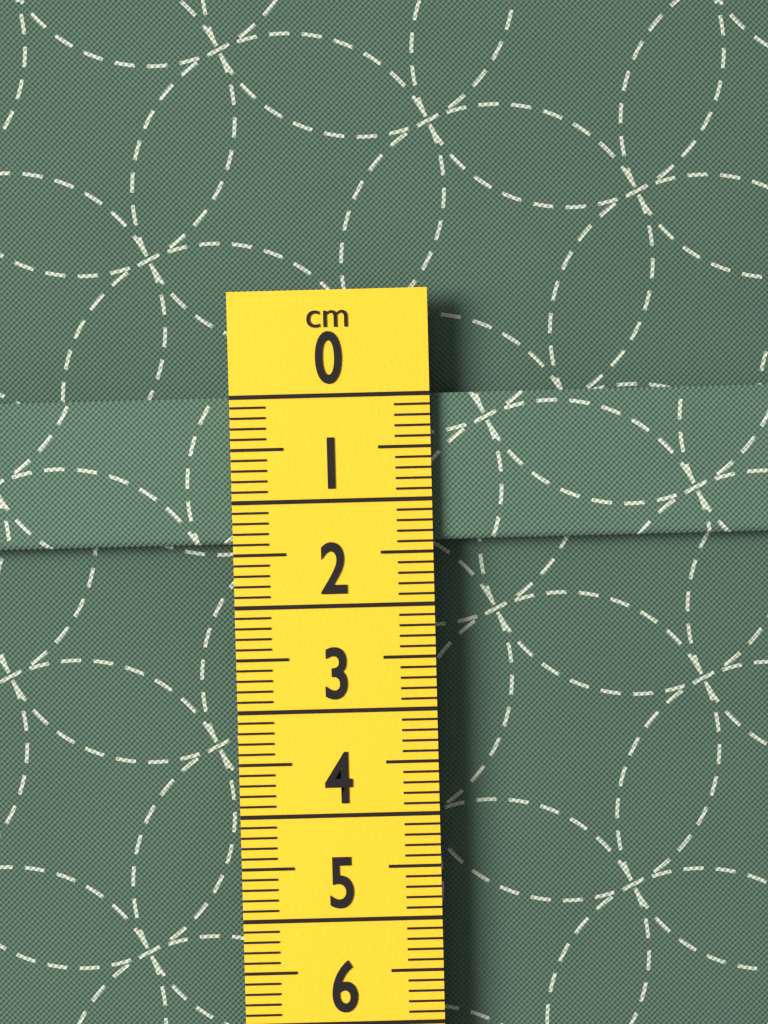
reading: 1.4 cm
